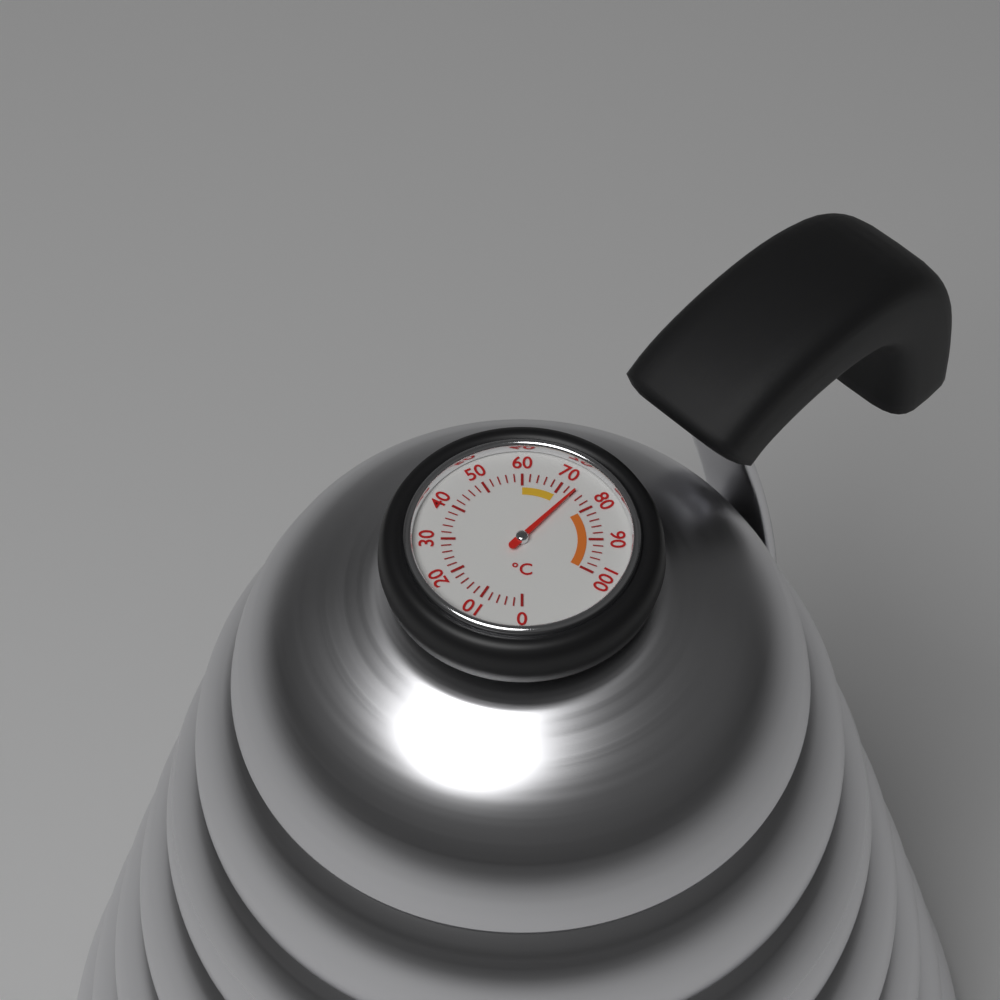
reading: 74 °C
